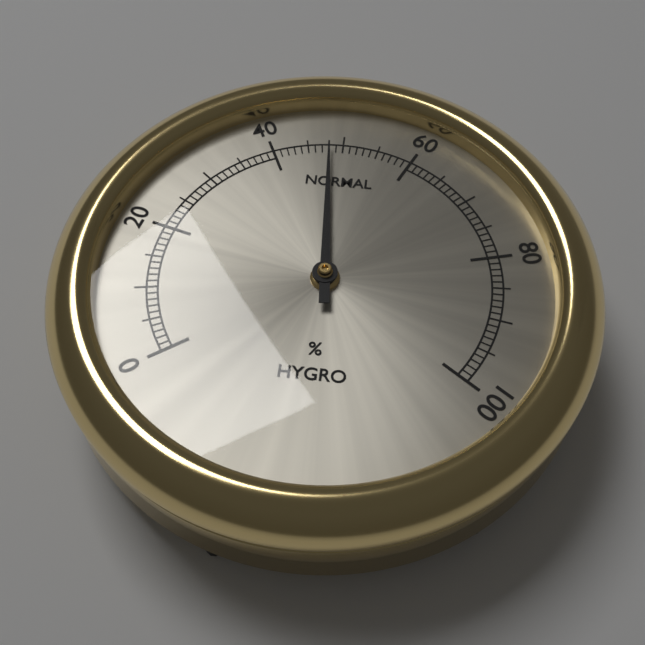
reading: 48 %
